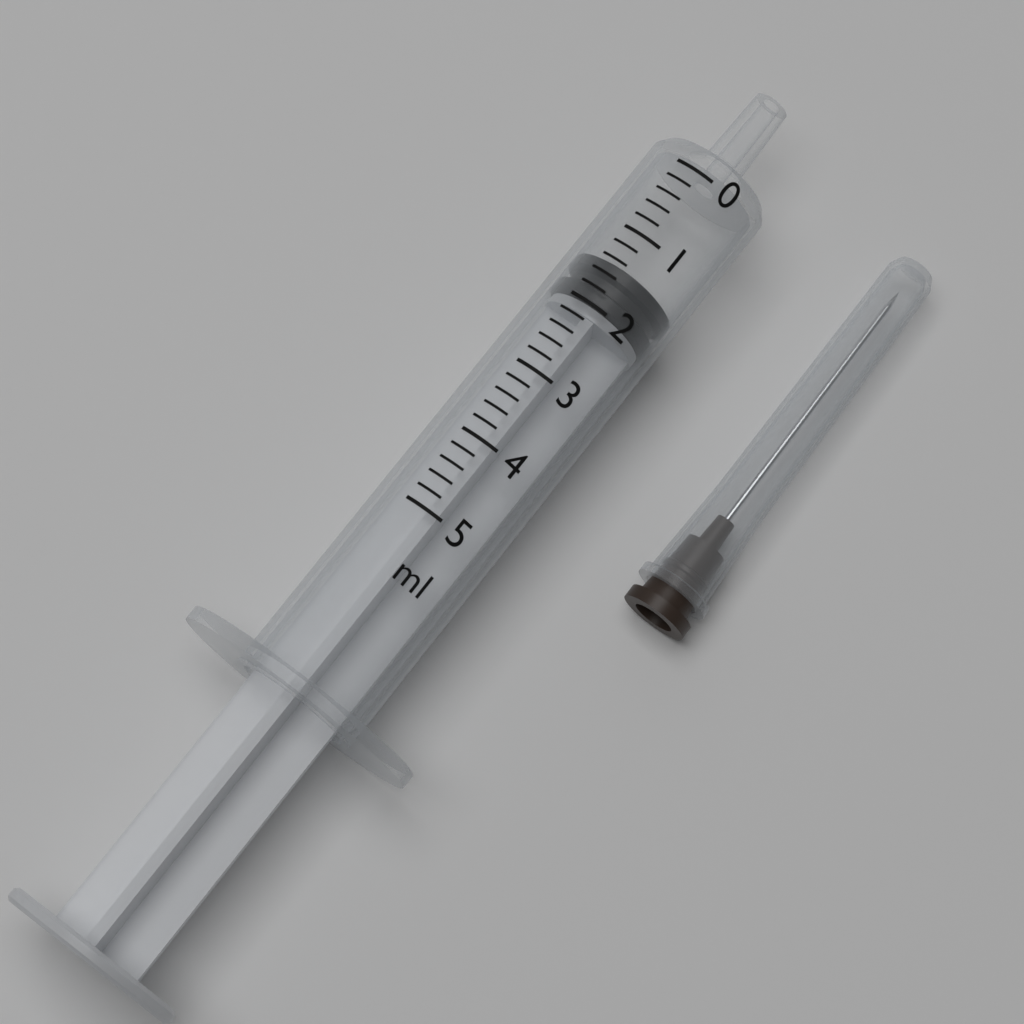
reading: 1.4 ml
